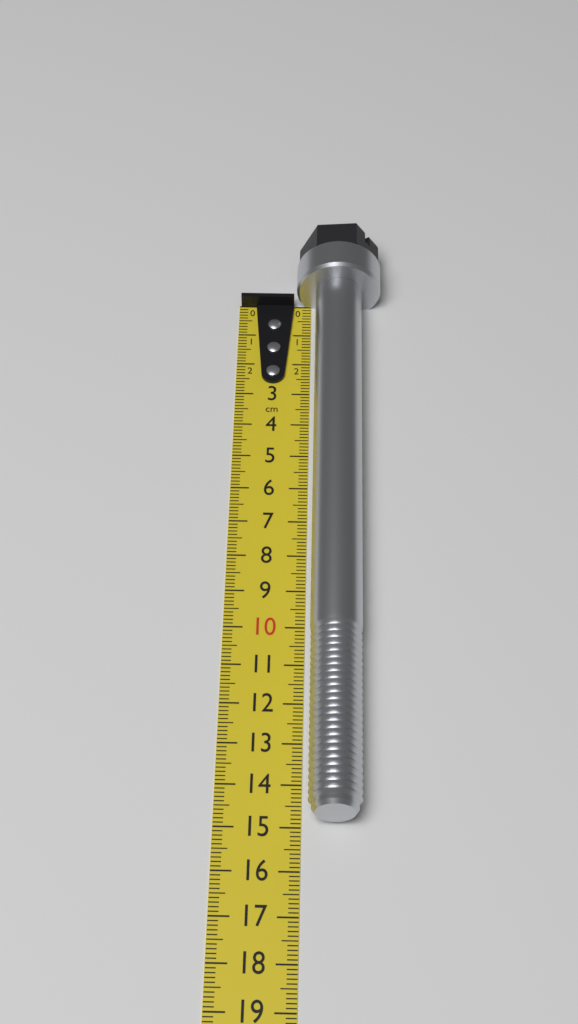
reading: 14.9 cm
